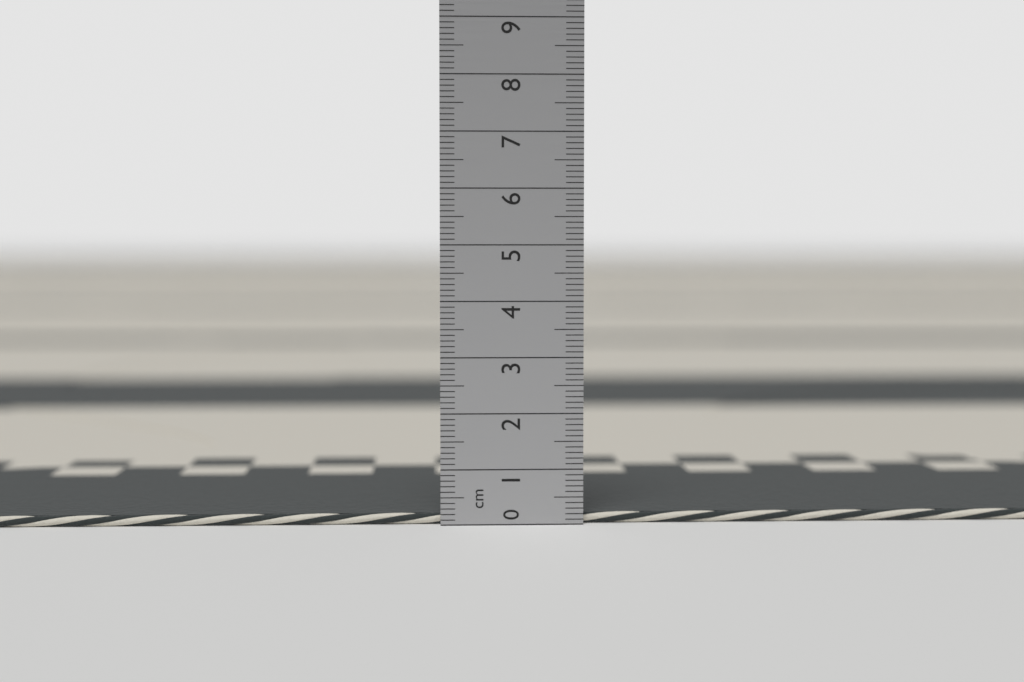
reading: 0.2 cm
